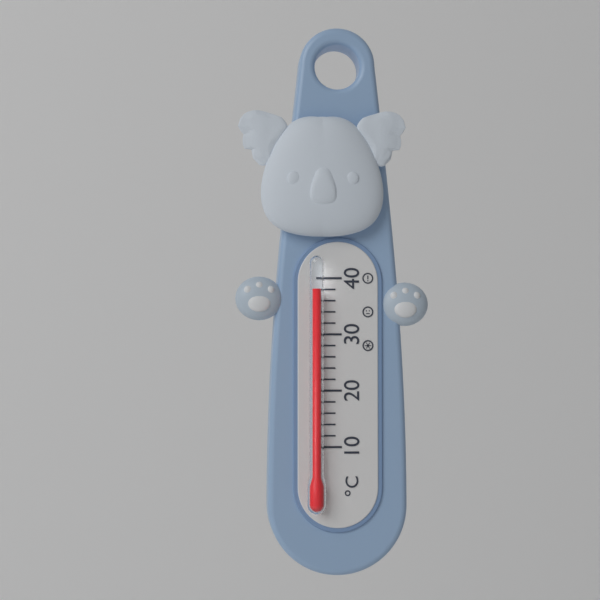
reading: 38 °C
